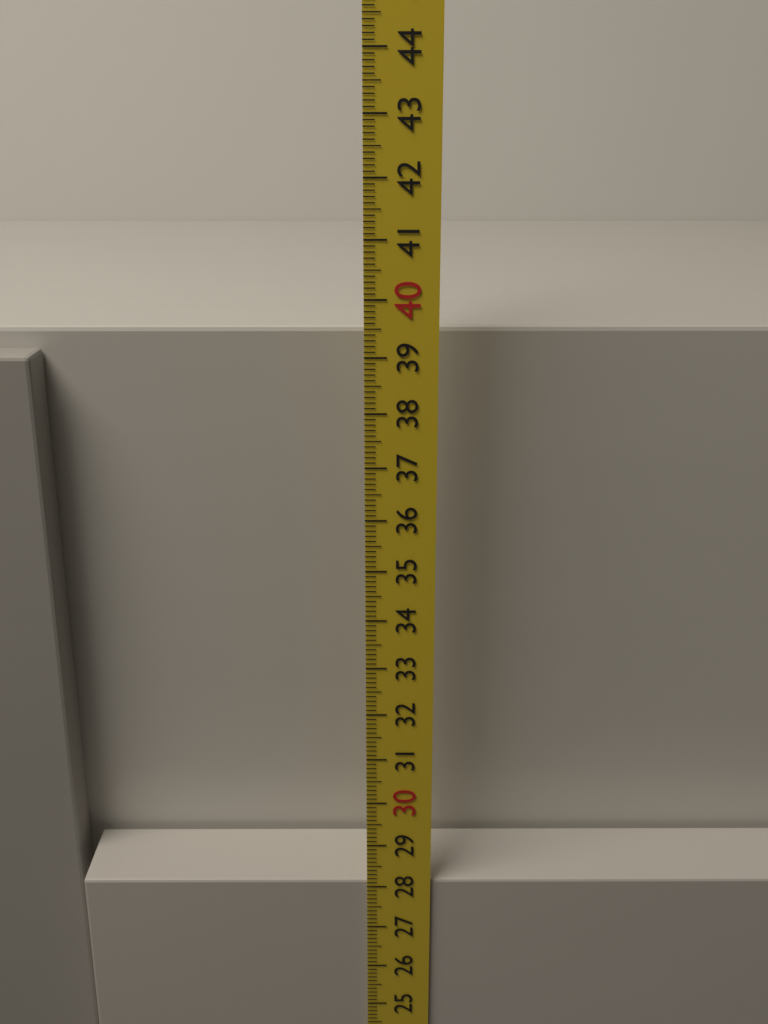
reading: 28.1 cm
